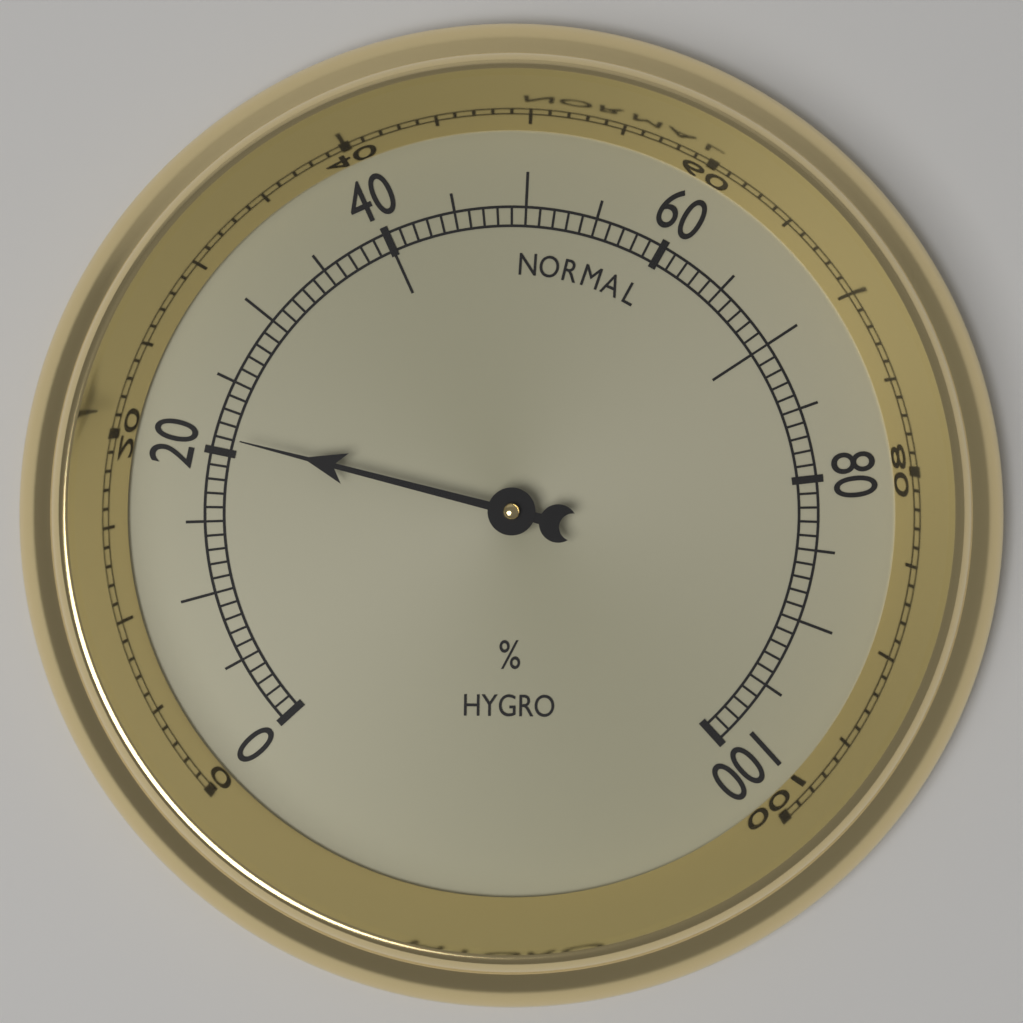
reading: 21 %
